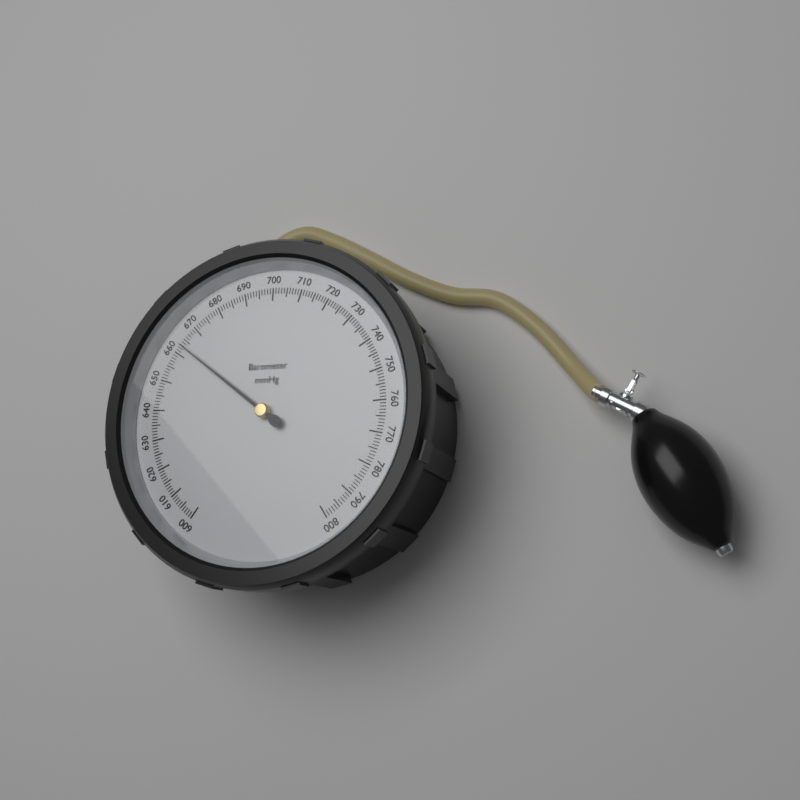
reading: 663 mmHg
